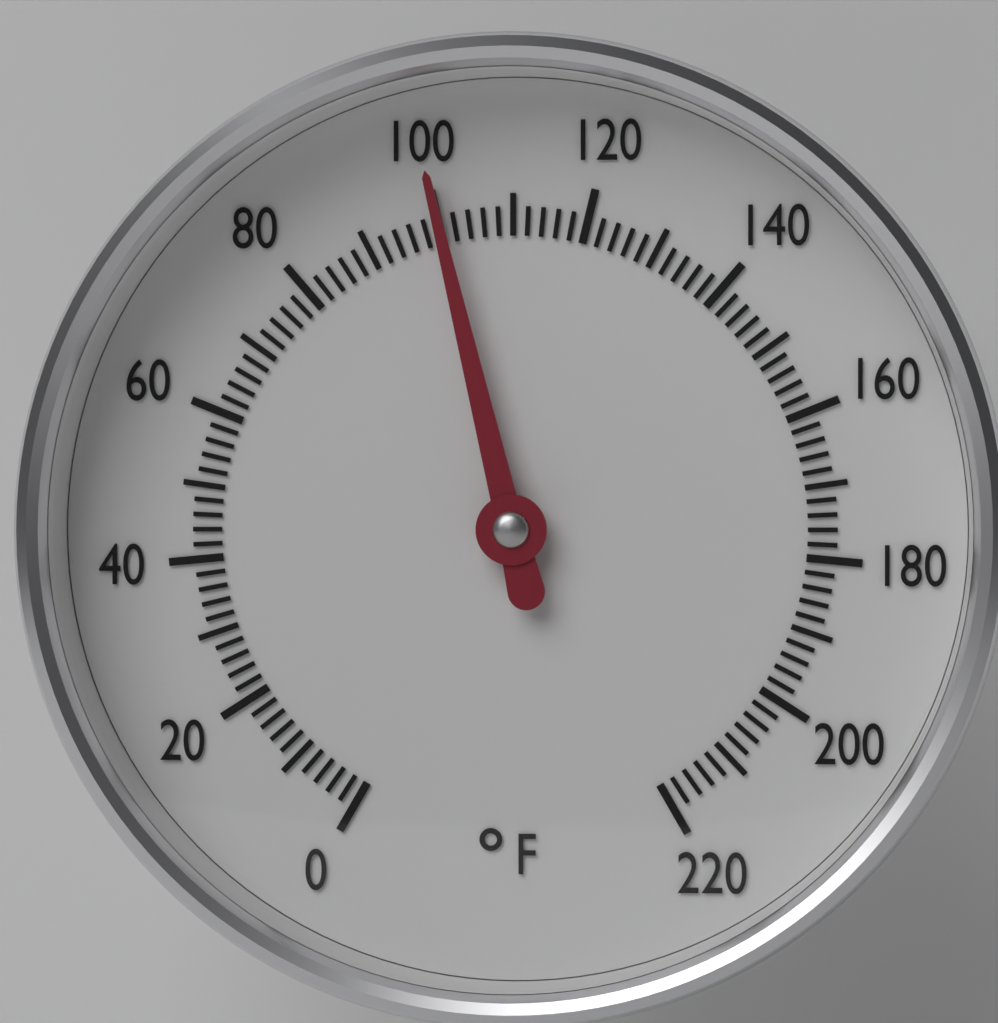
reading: 100 °F
